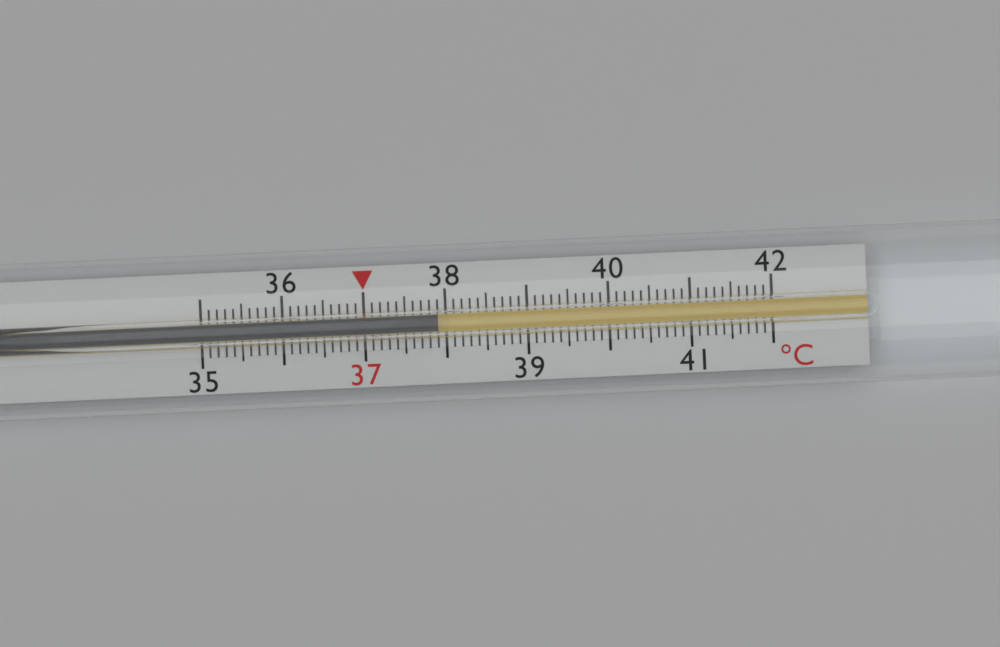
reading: 37.9 °C
